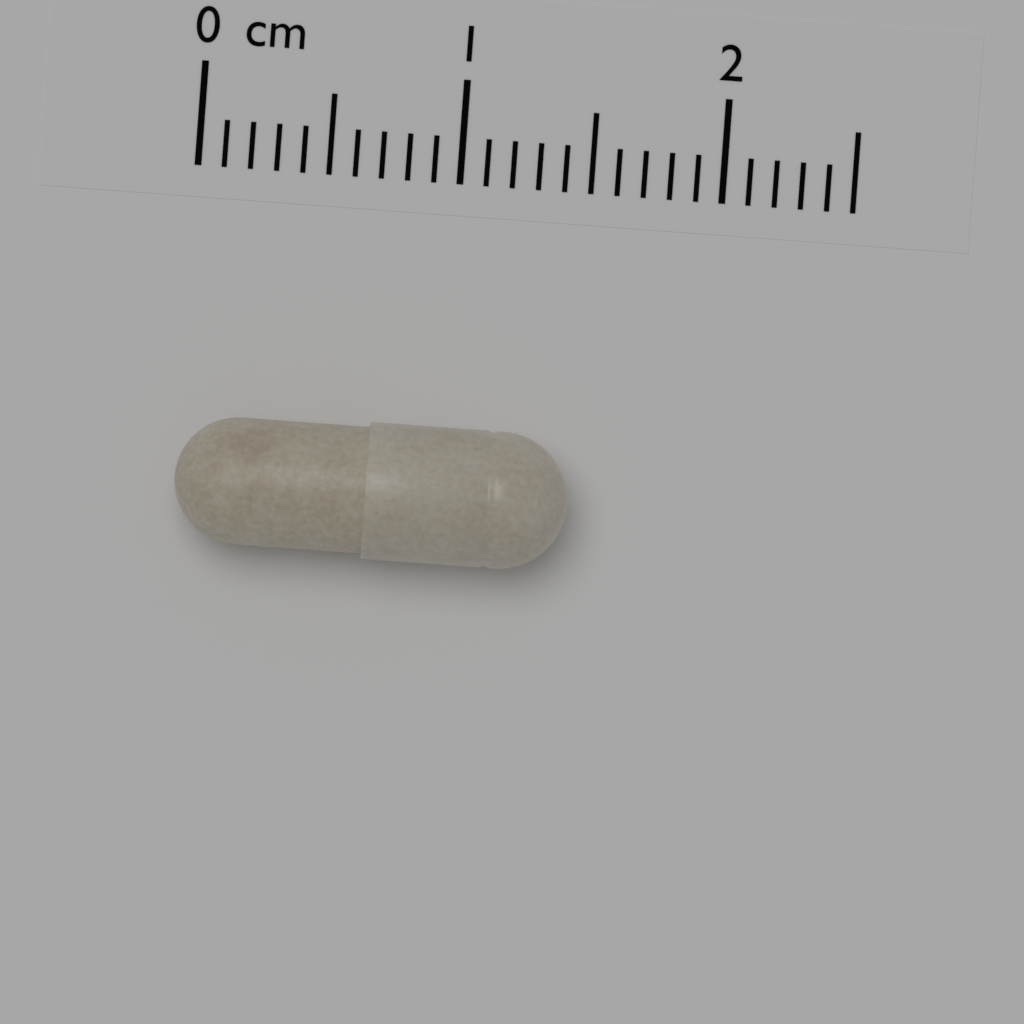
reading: 1.5 cm
